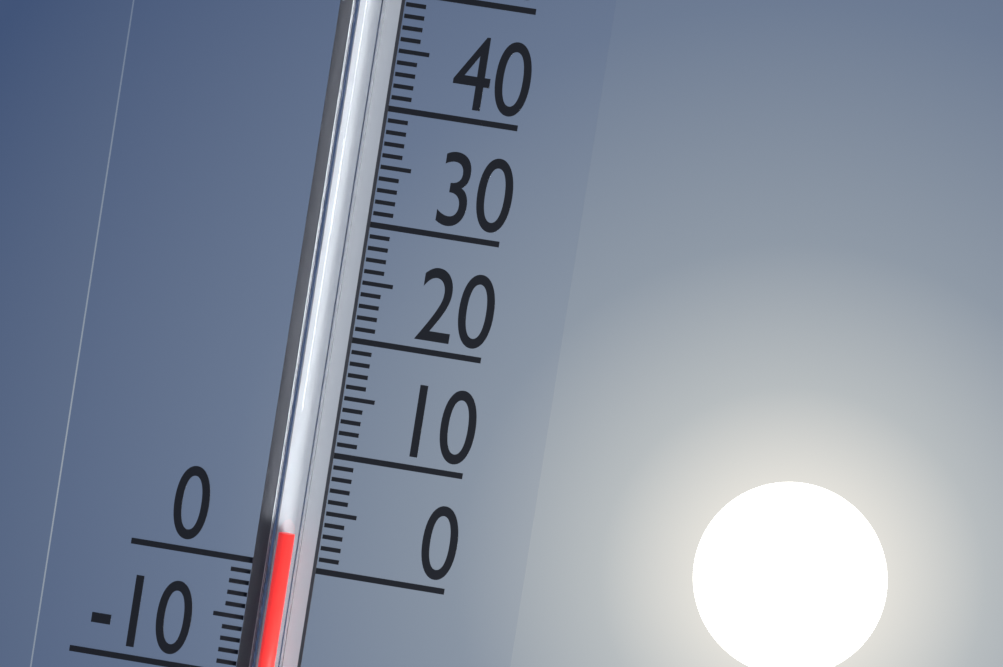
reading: 3 (no unit)
